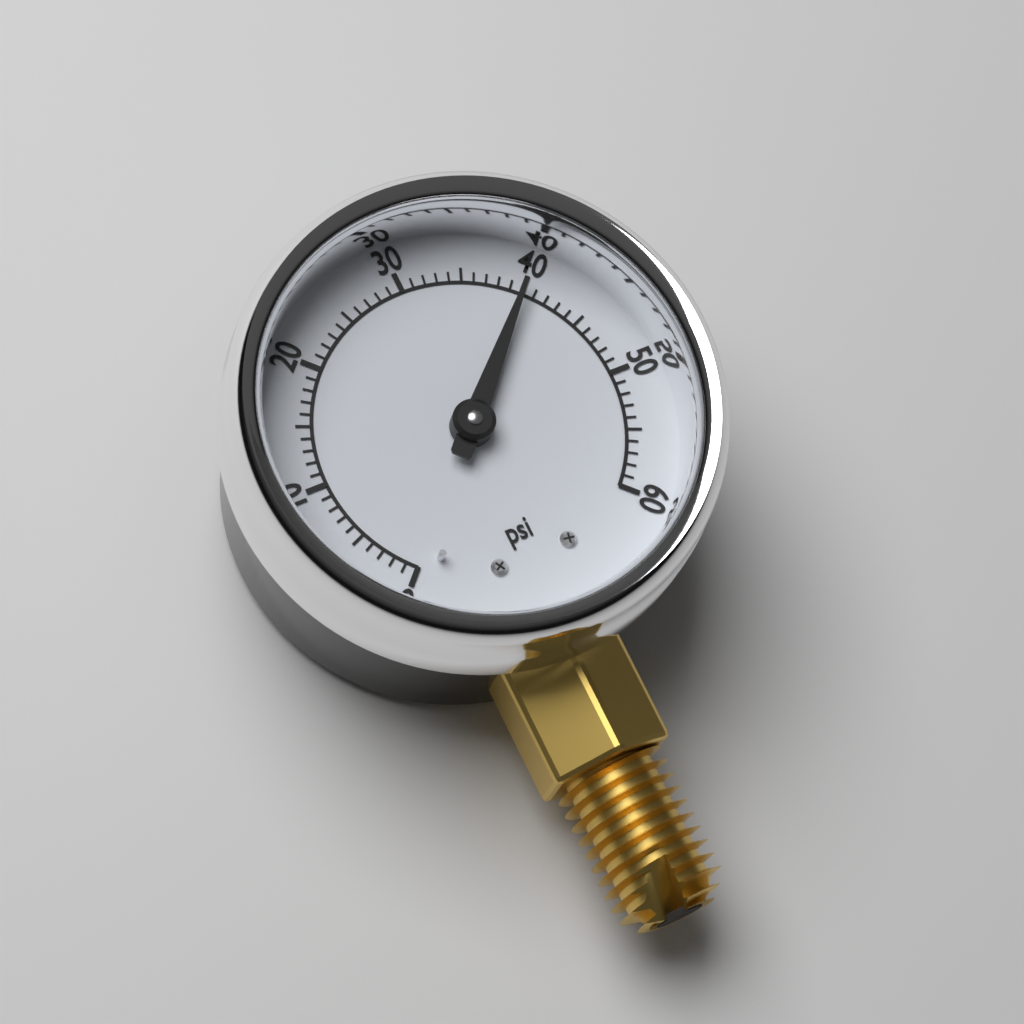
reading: 40 psi
